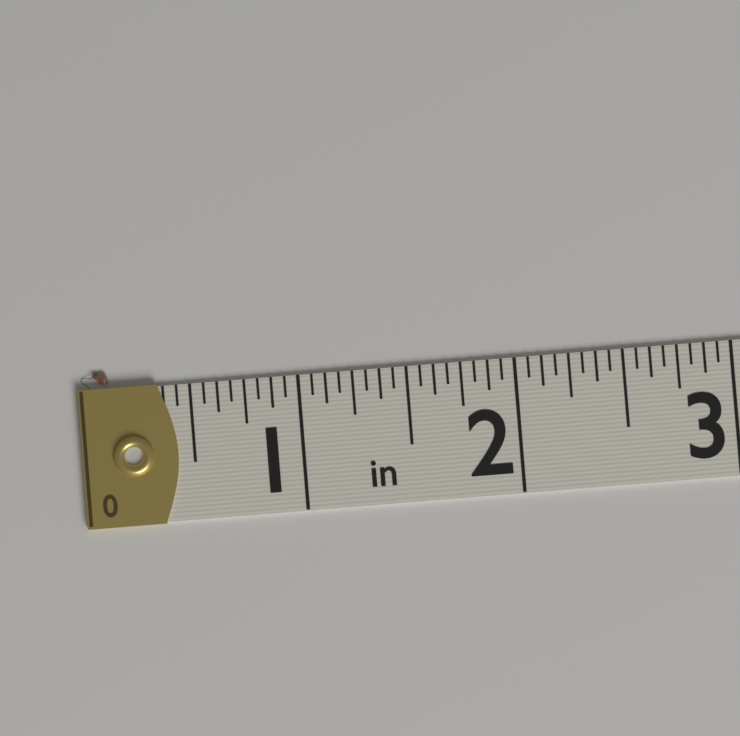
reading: 0.1250 in
